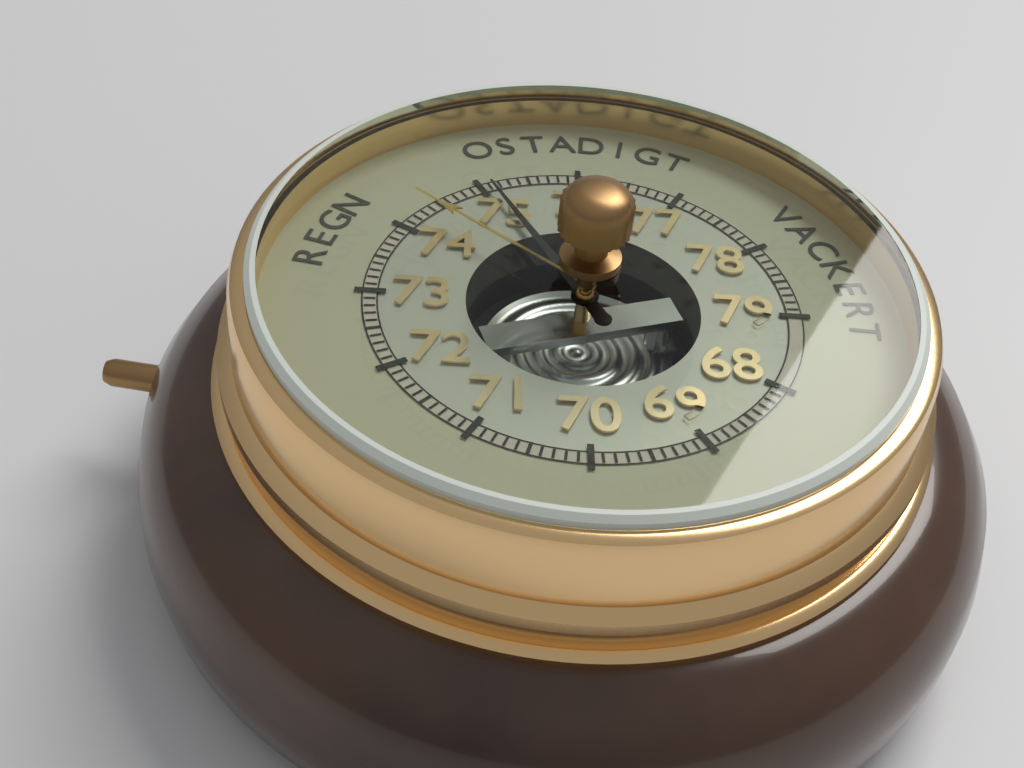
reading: 75.1 (no unit)
